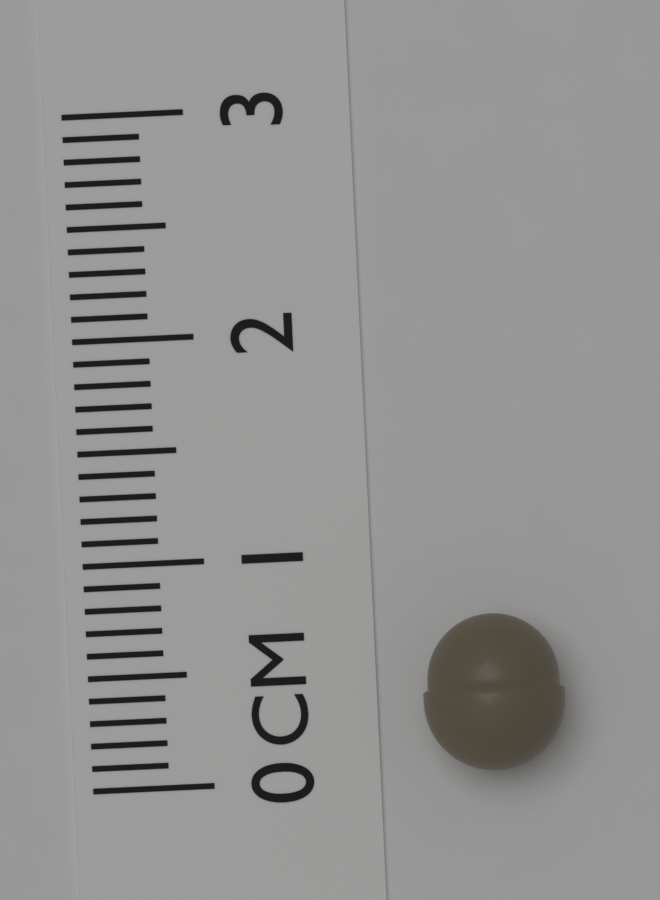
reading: 0.7 cm
